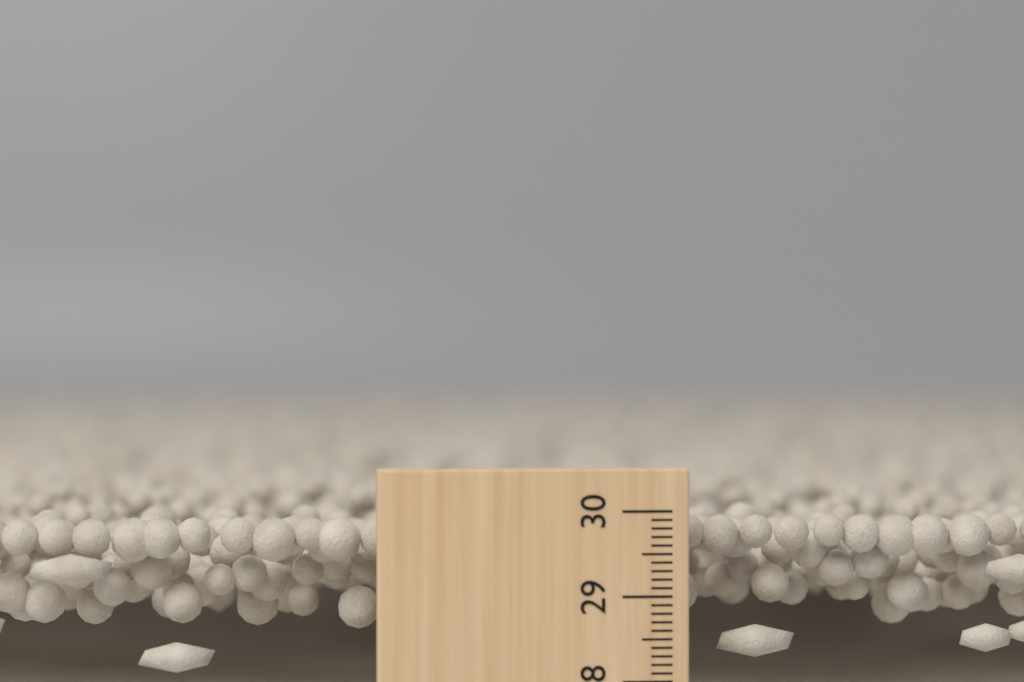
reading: 29.9 cm
